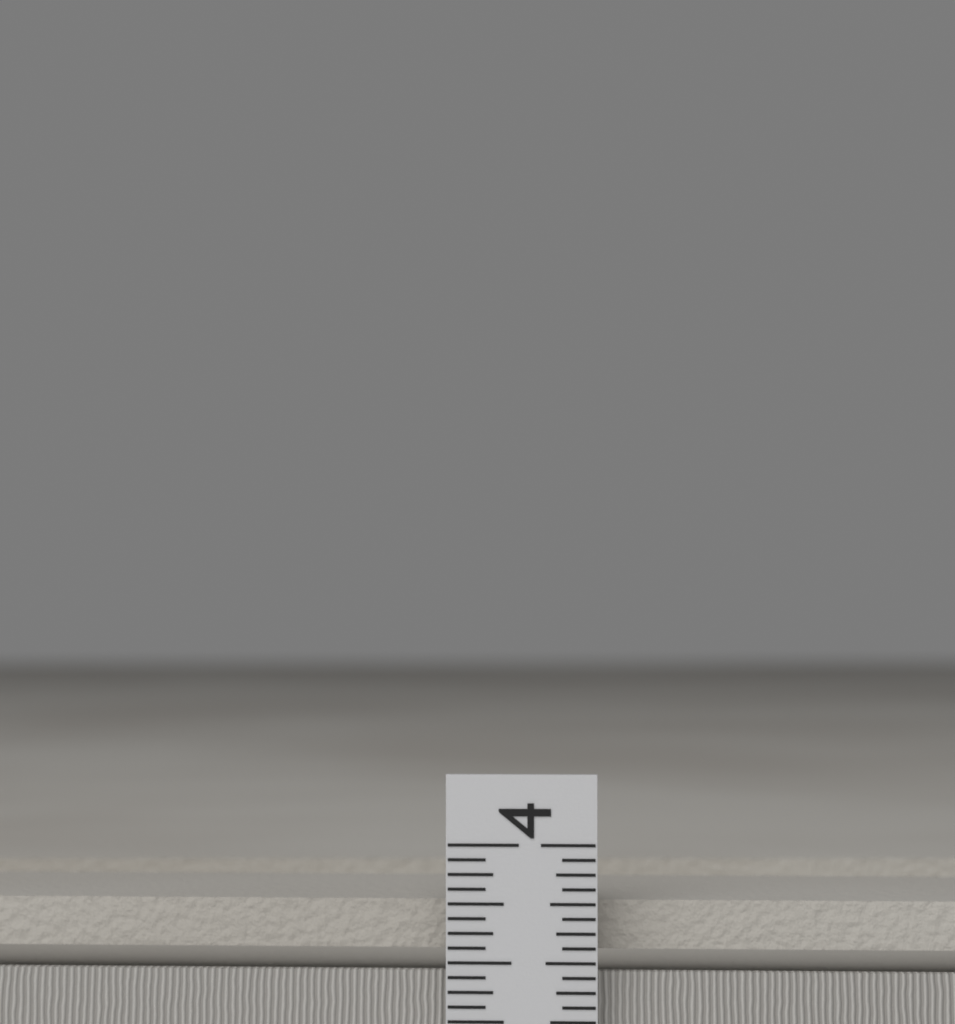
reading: 3.7500 in
